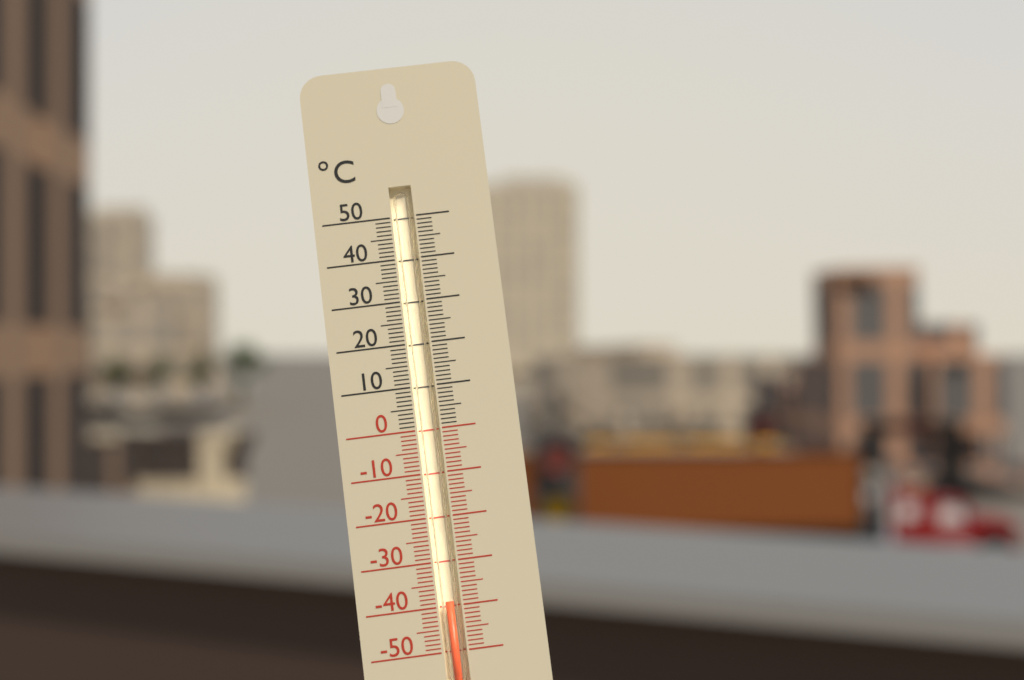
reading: -39 °C
